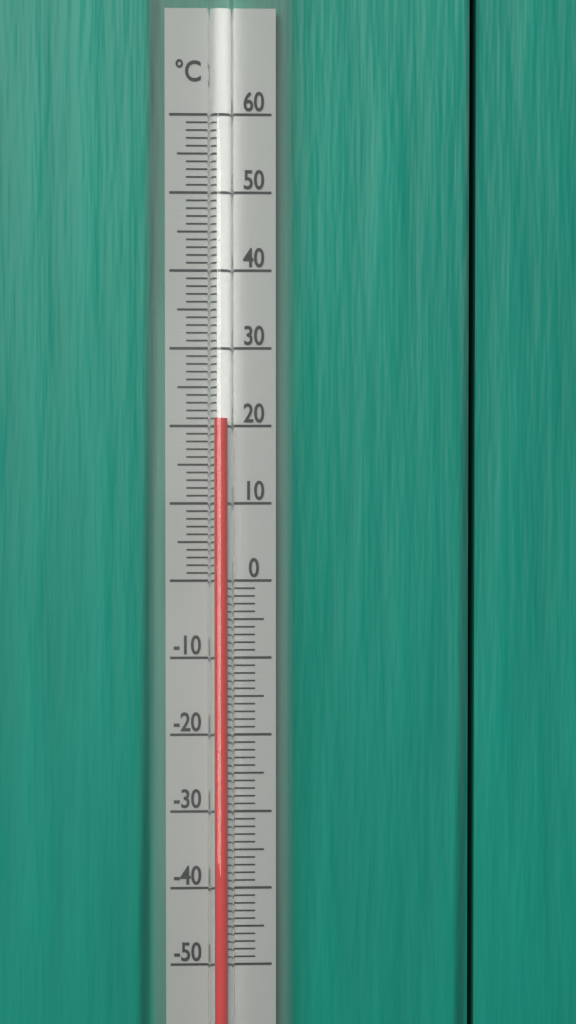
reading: 21 °C
